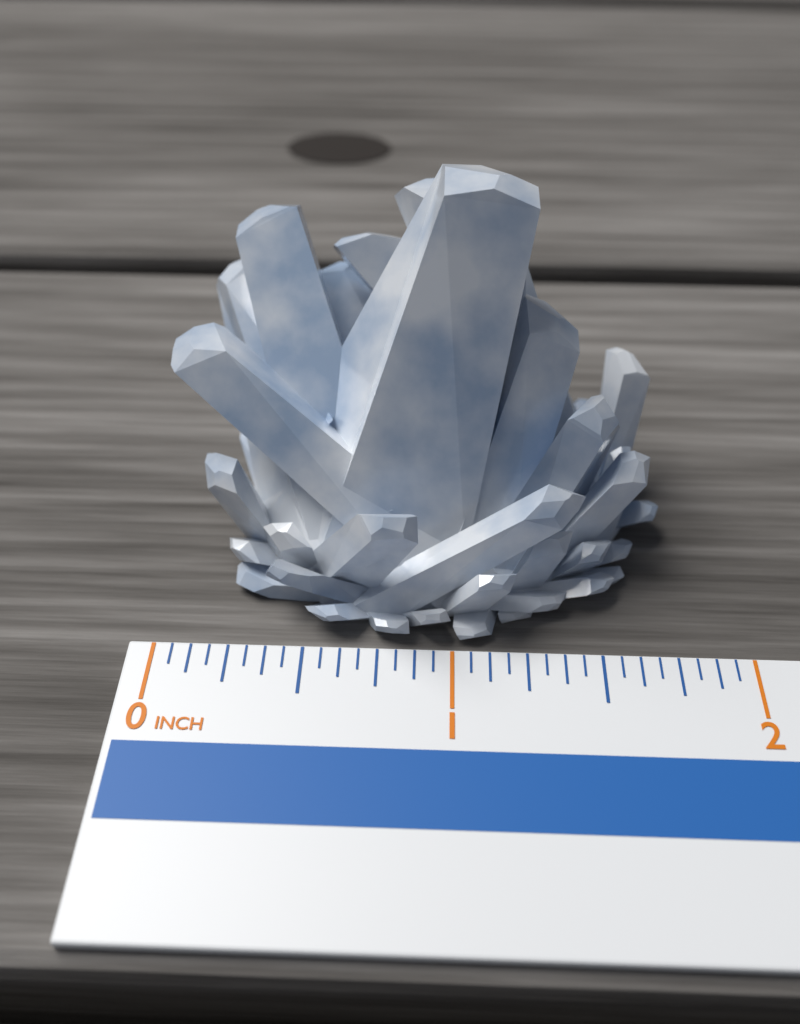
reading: 1.7500 in
